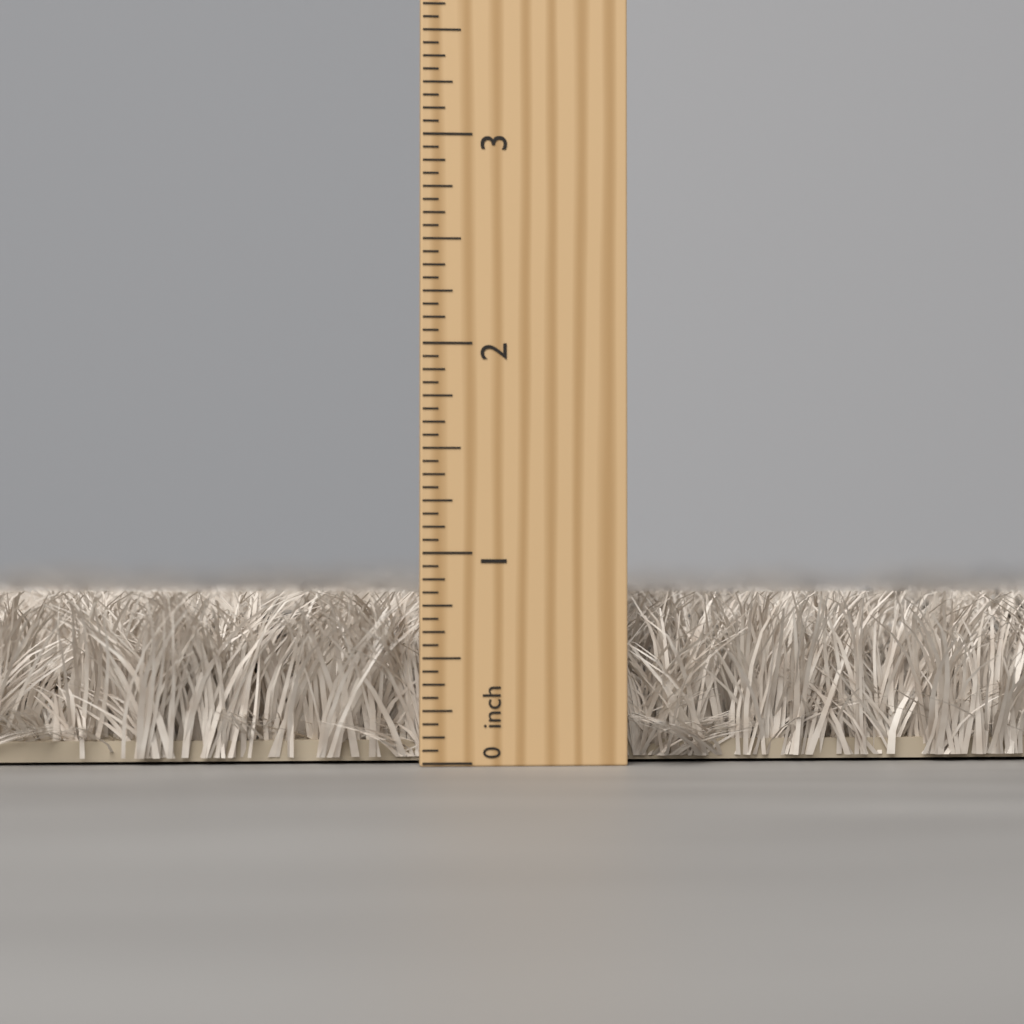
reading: 0.8125 inch
